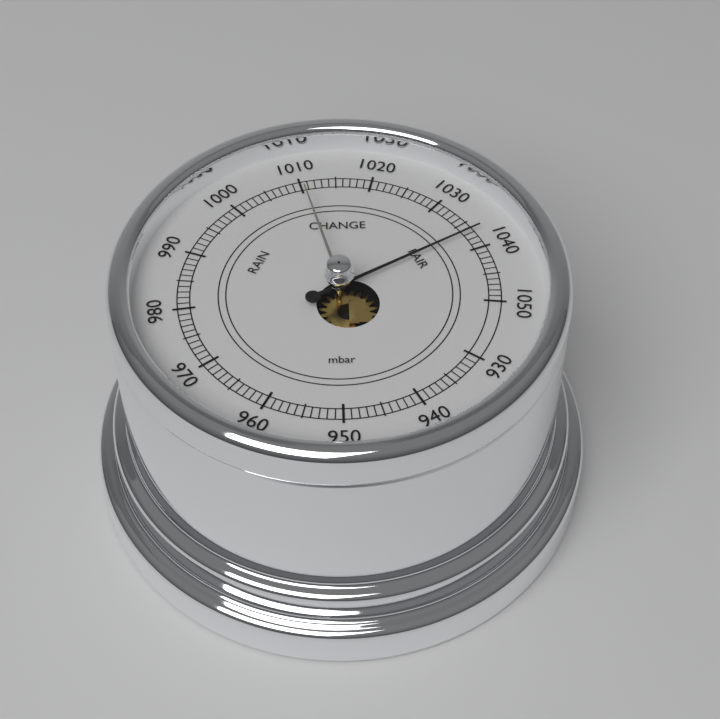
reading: 1037 mbar
